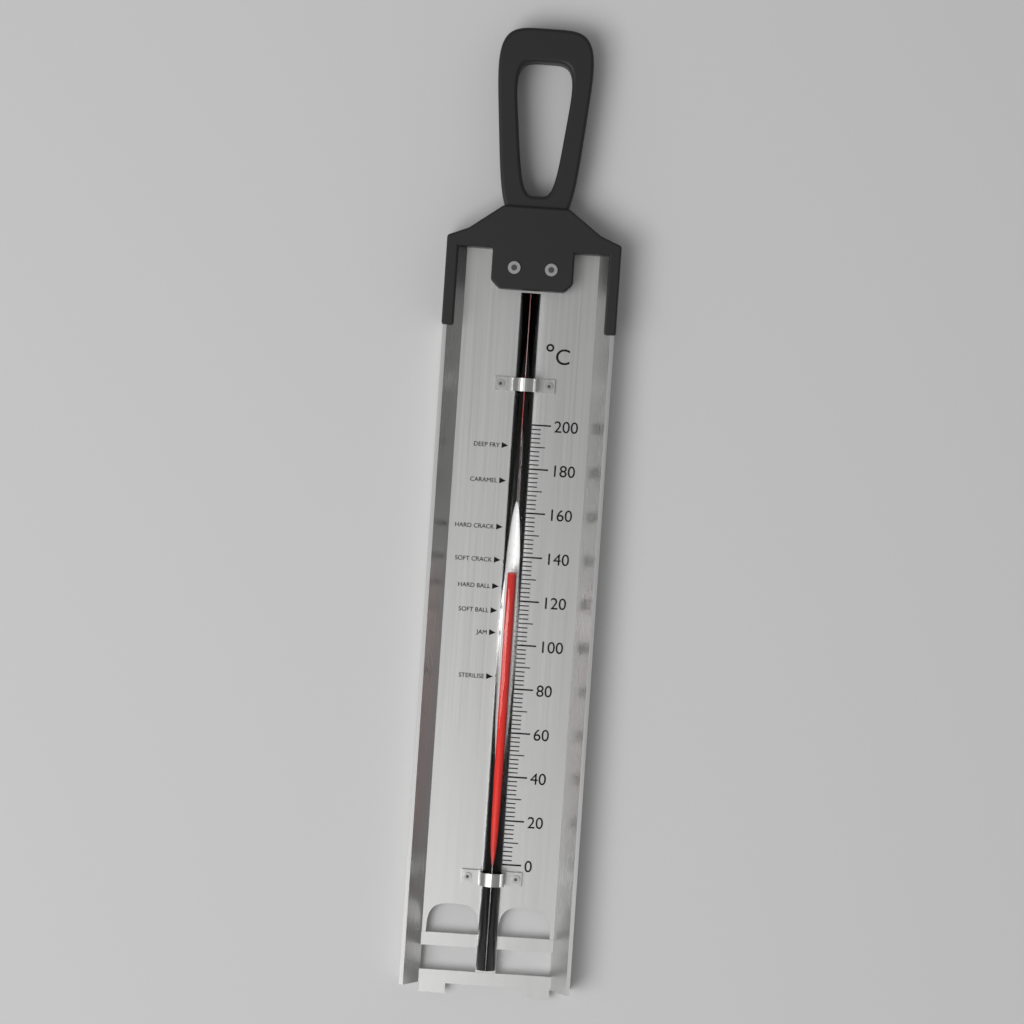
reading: 132 °C
